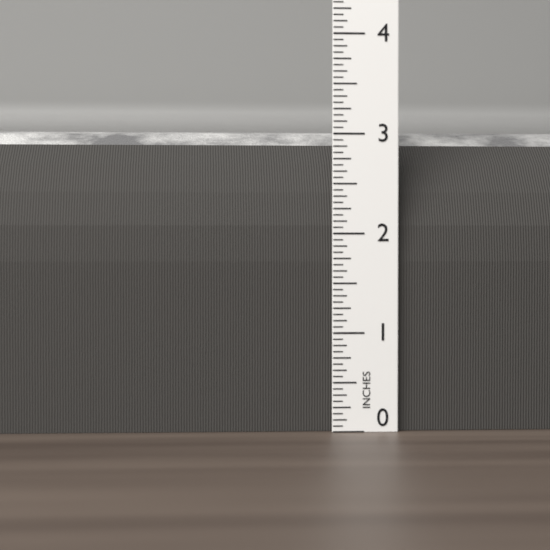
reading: 3.1250 in
